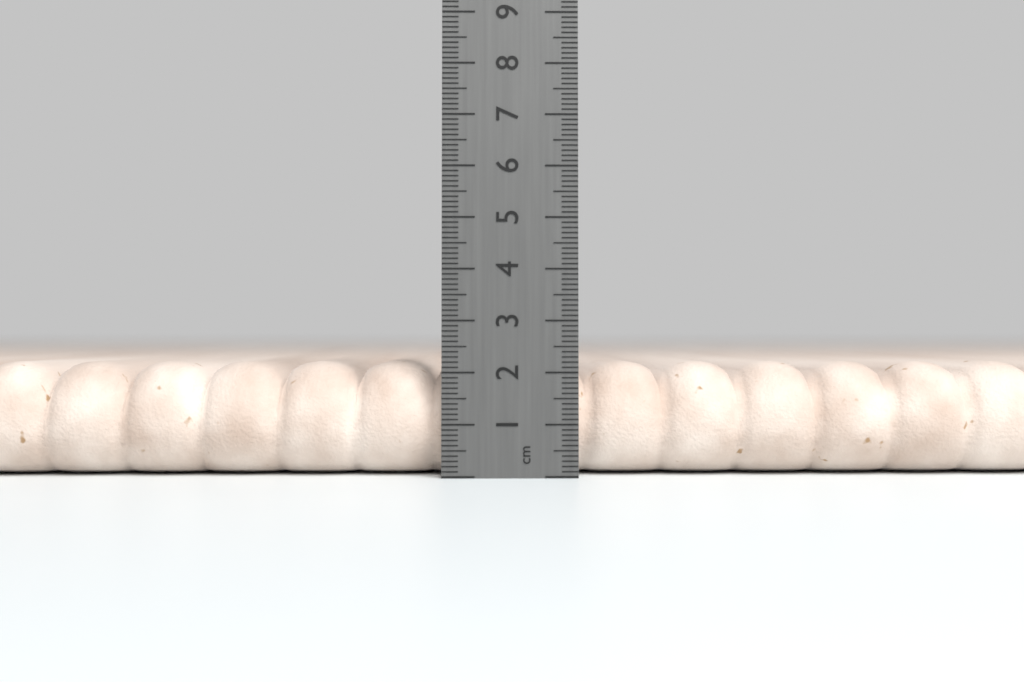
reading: 2.2 cm
